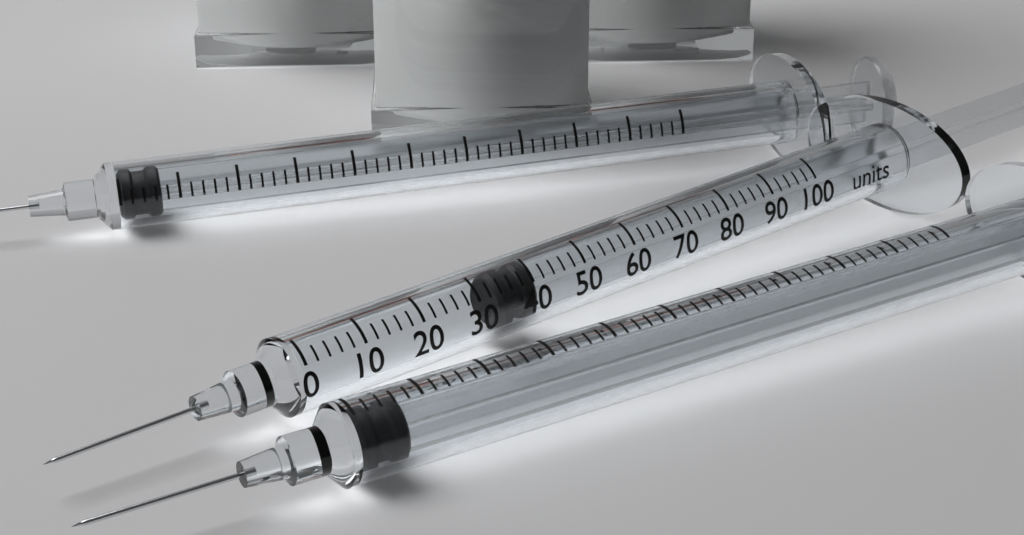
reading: 34 units
